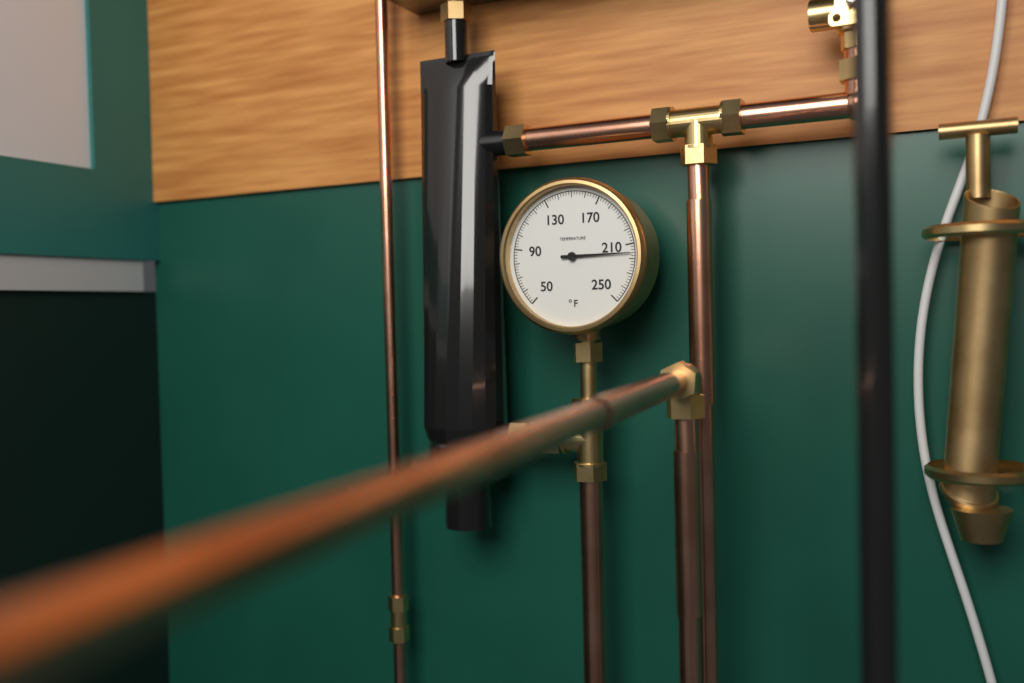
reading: 216 °F
